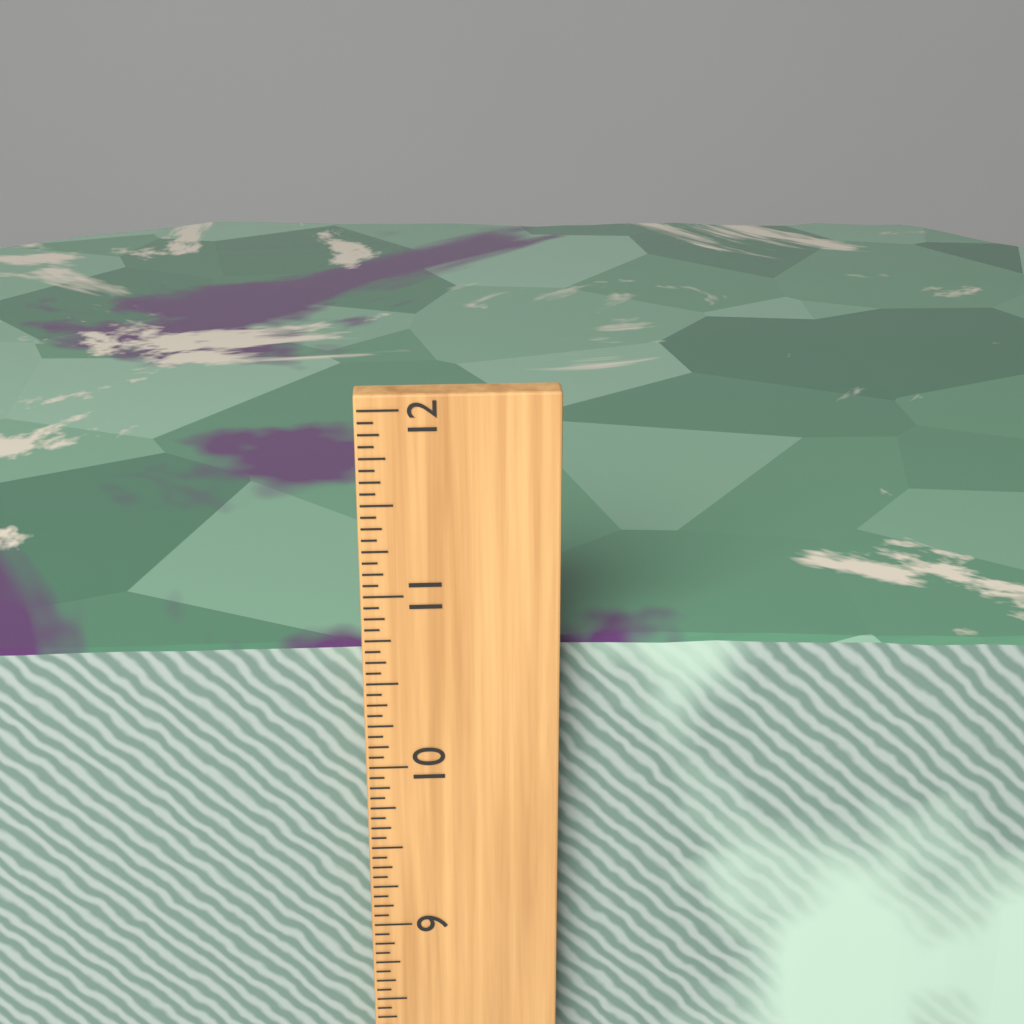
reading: 10.6250 inch
